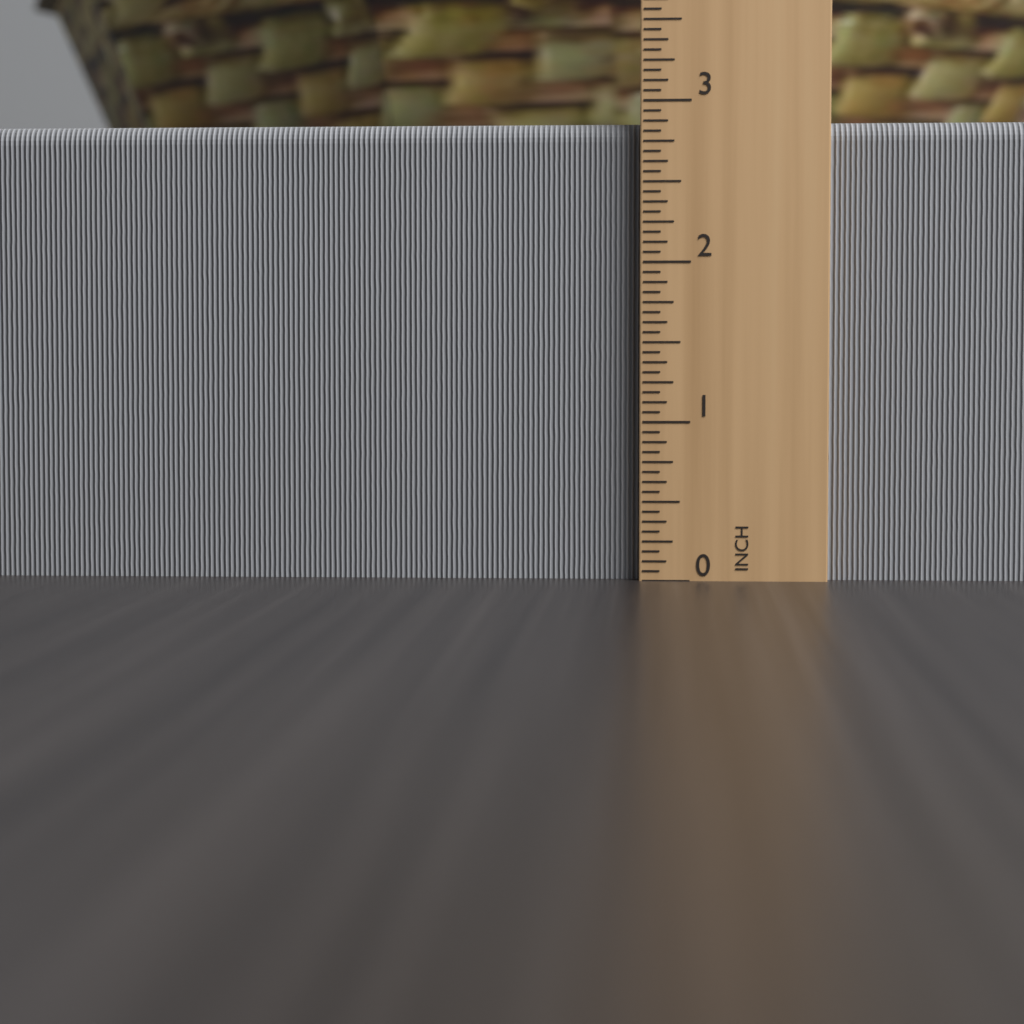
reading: 2.8750 in
